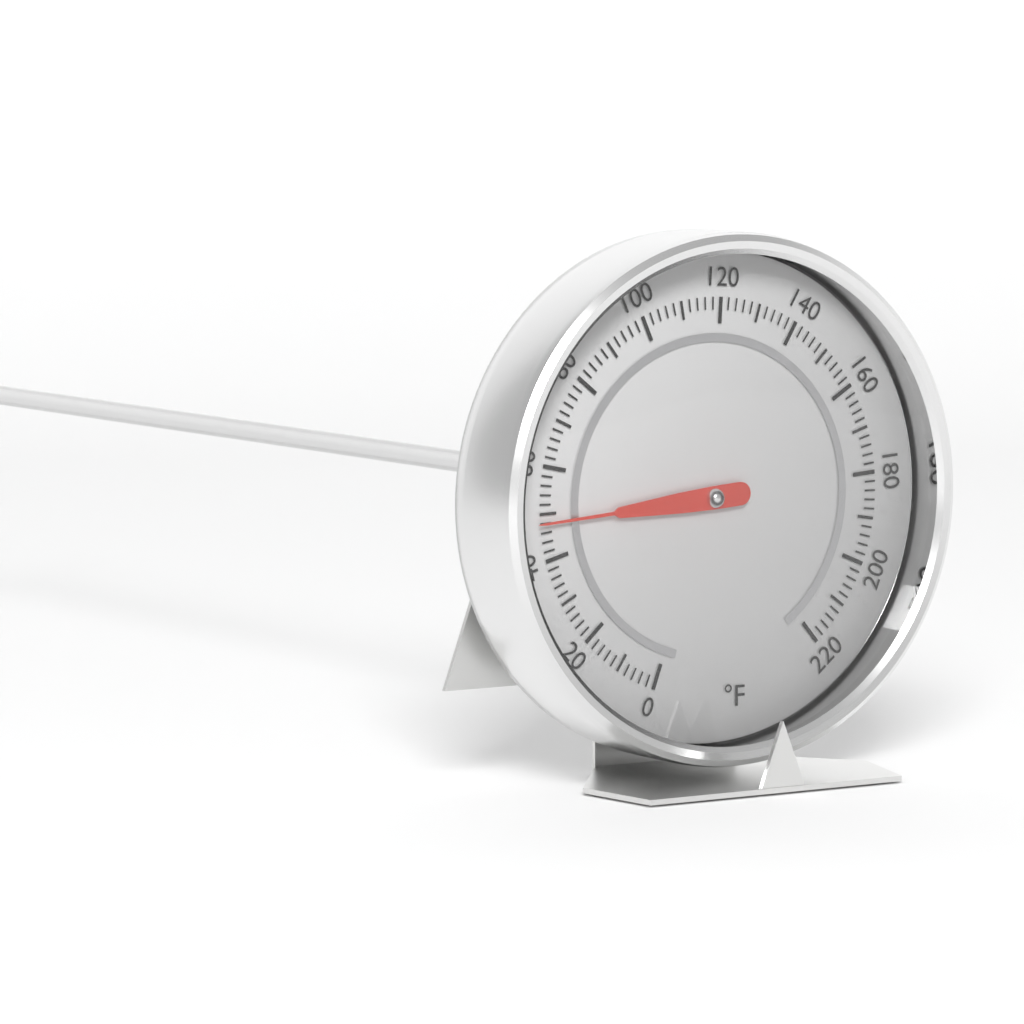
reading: 48 °F
